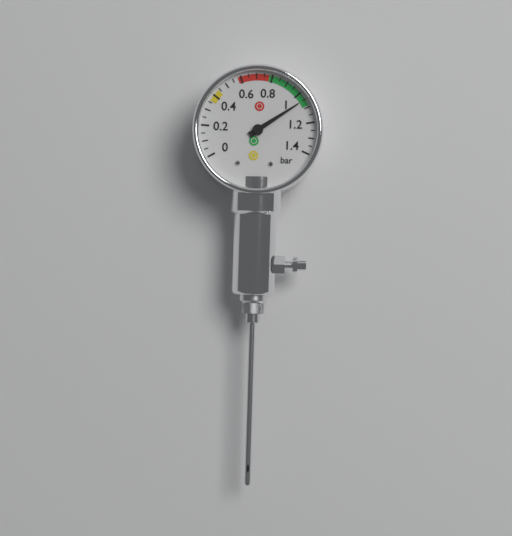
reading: 1.05 bar
